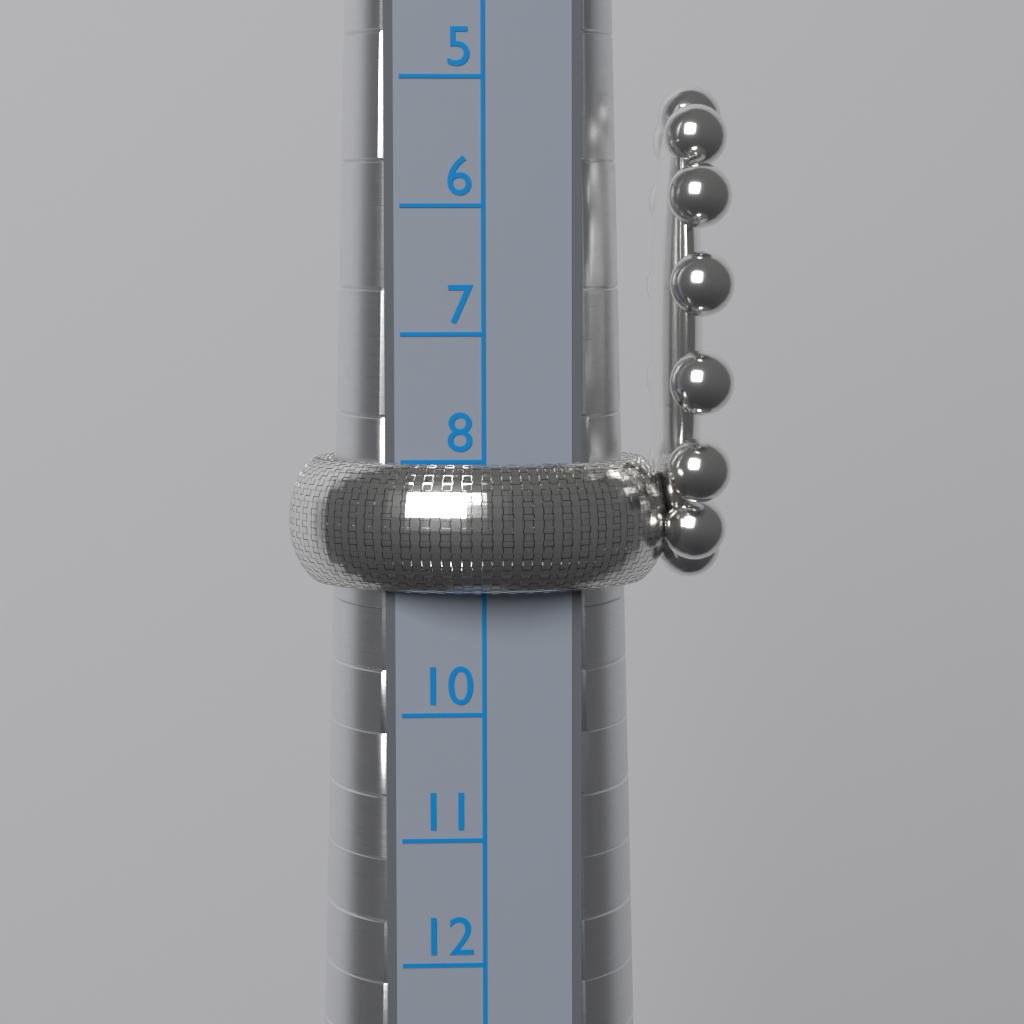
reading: 9 (no unit)
